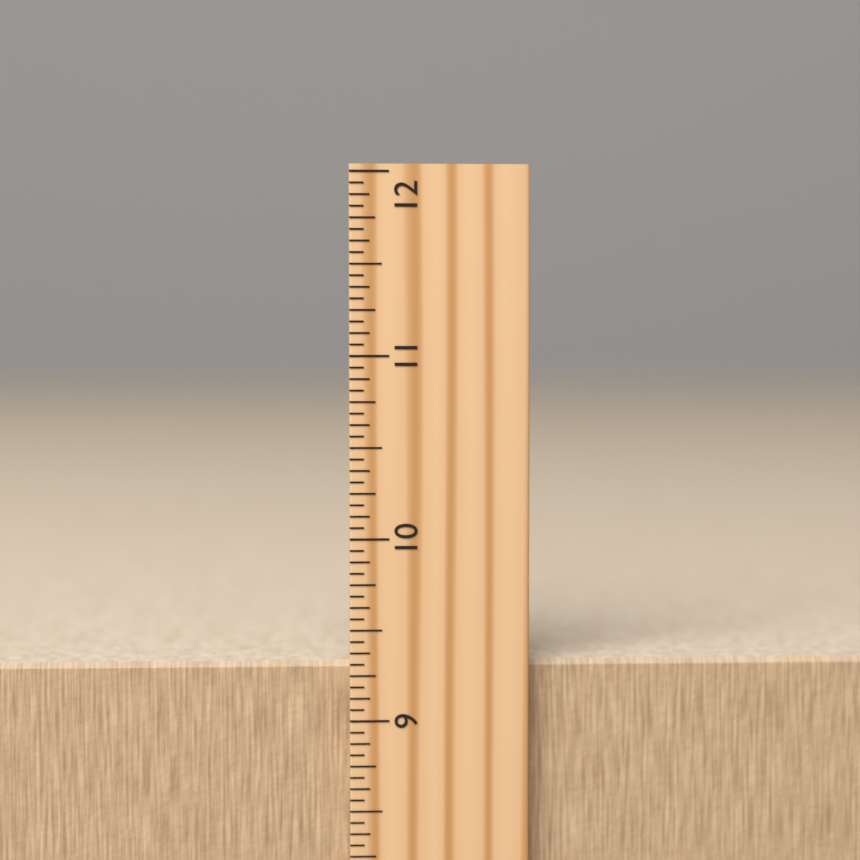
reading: 9.3125 inch
